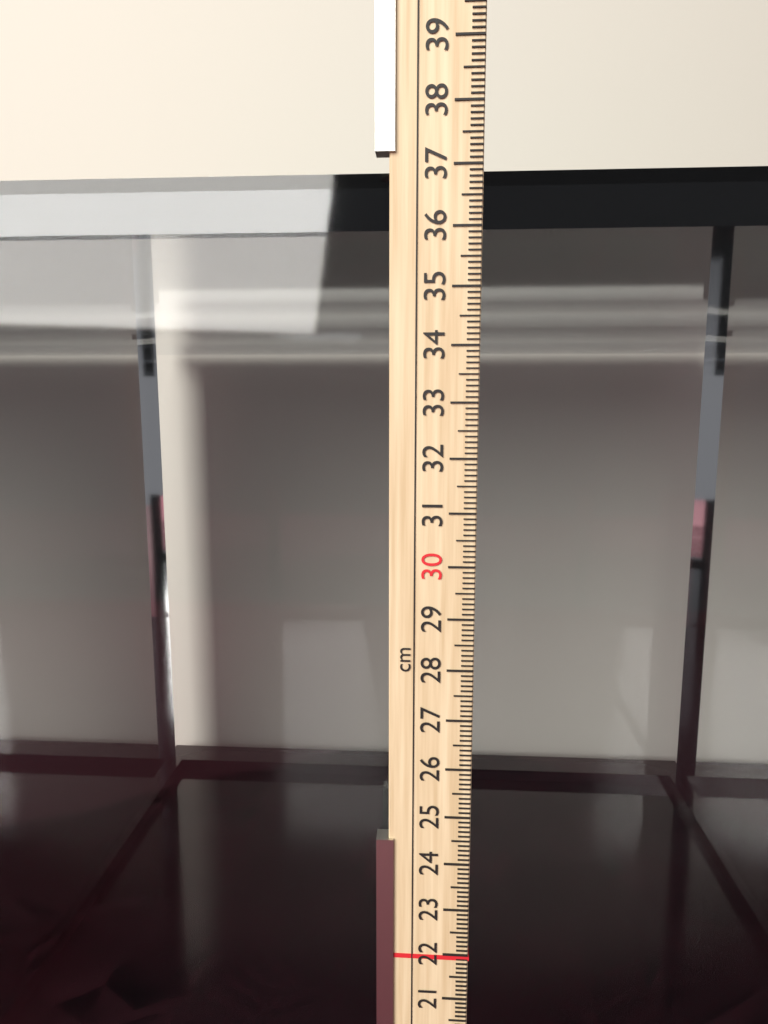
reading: 37.1 cm
